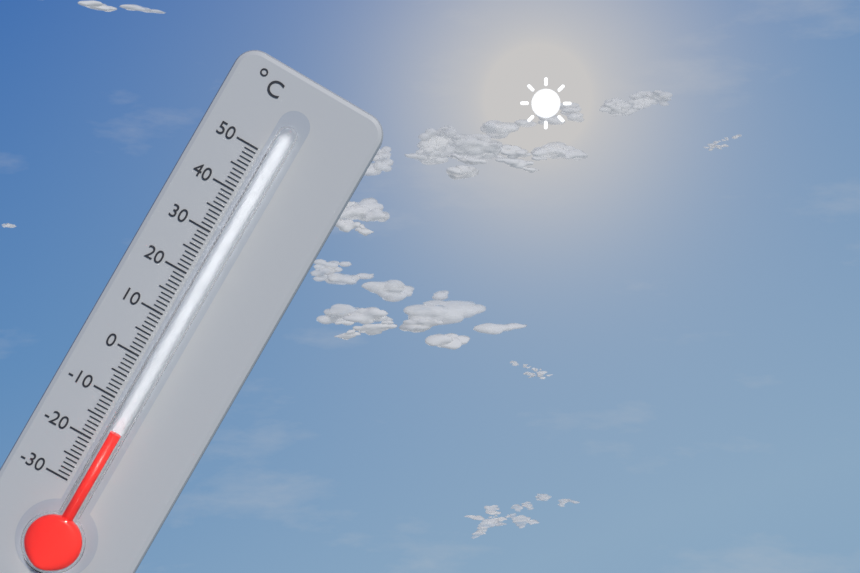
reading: -16 °C
